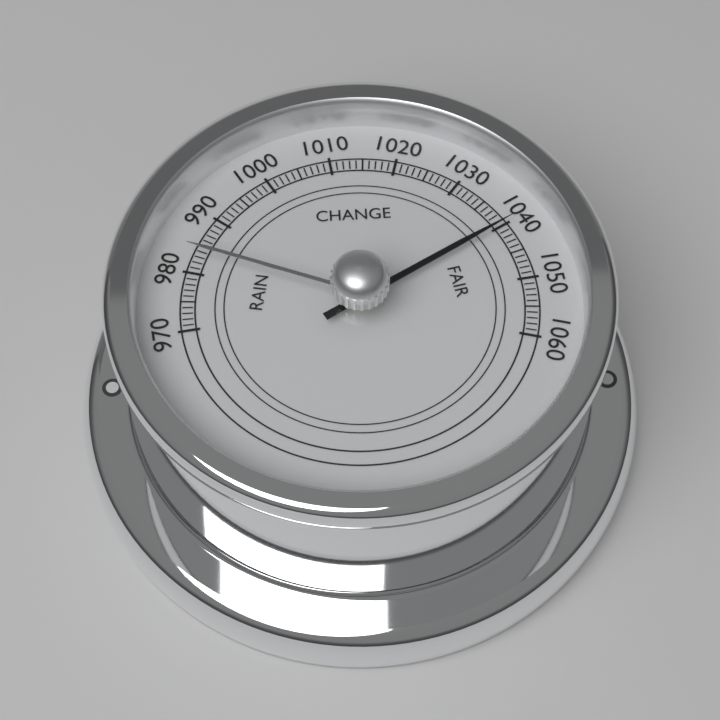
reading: 1040 (no unit)
